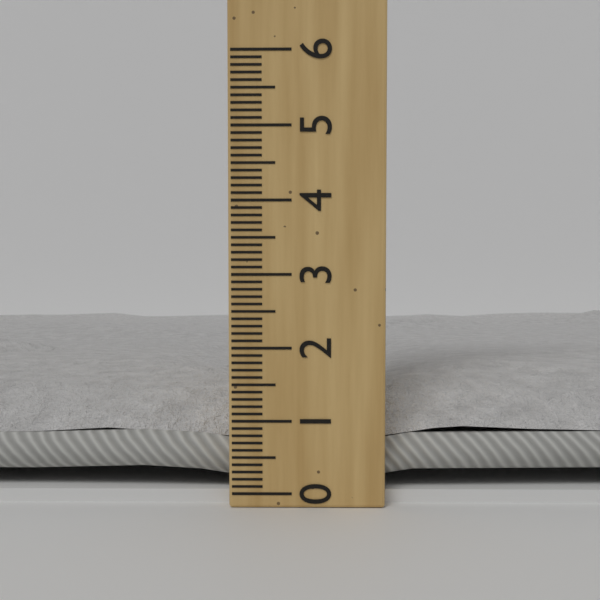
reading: 2.3 (no unit)
